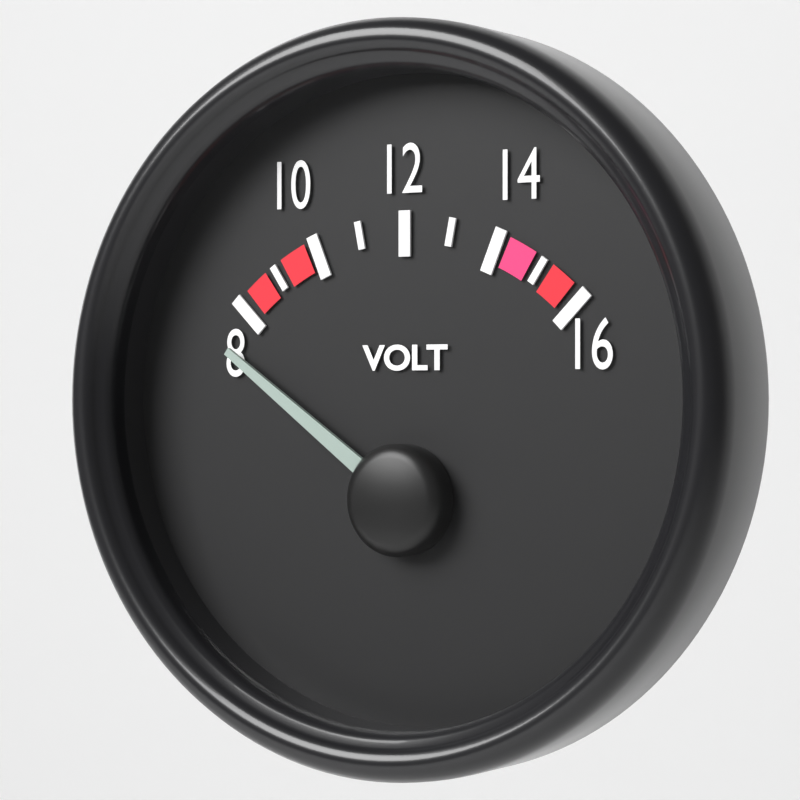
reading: 7.2 V
